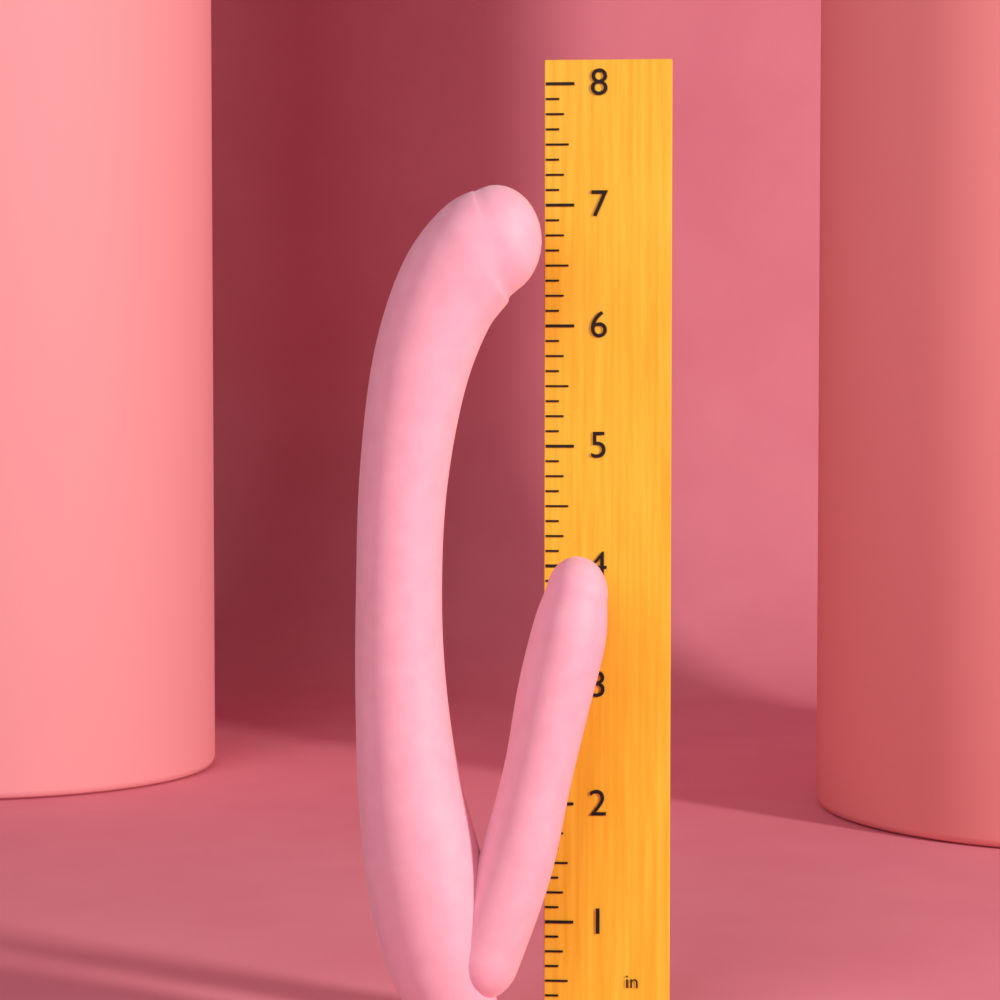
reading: 7.125 in
